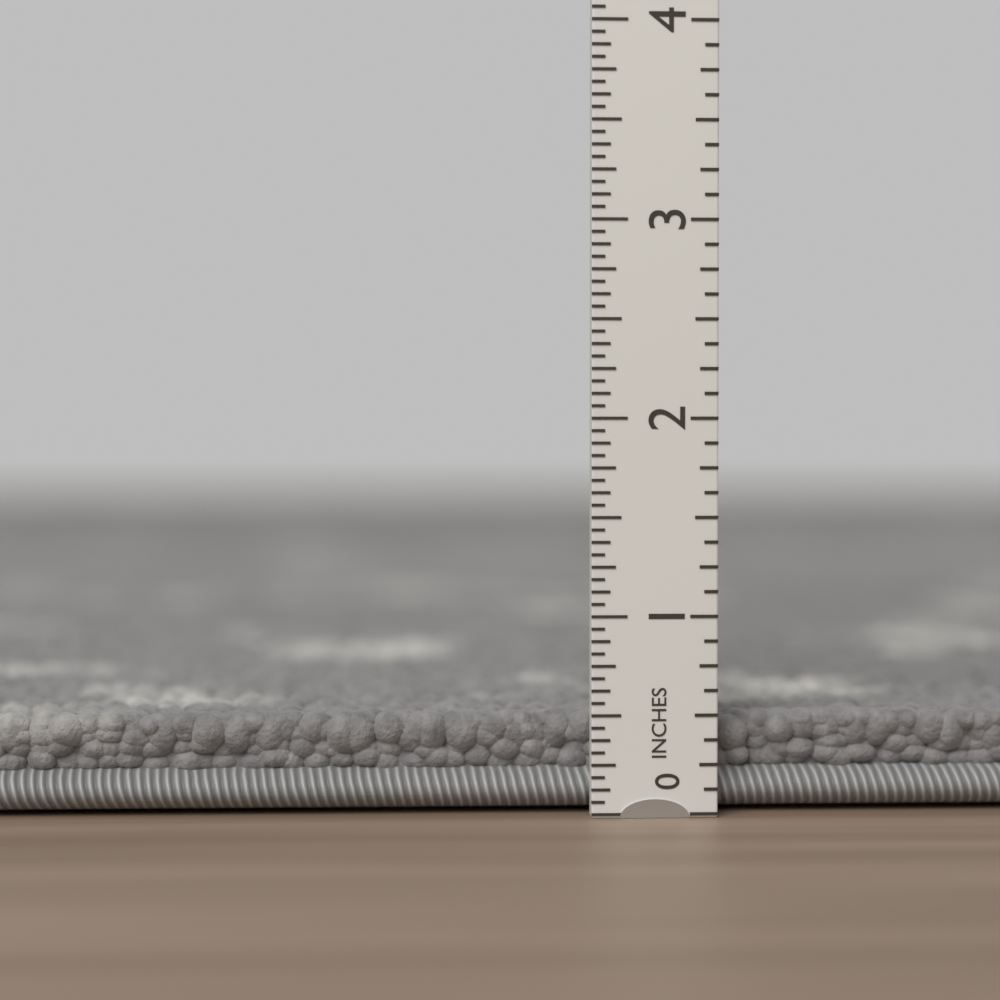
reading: 0.5000 in
